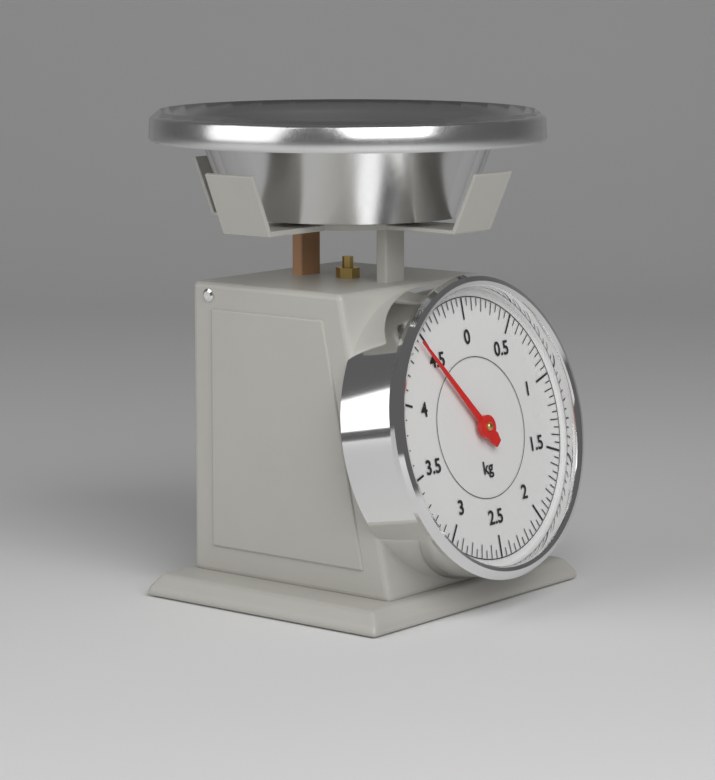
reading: 4.45 kg
